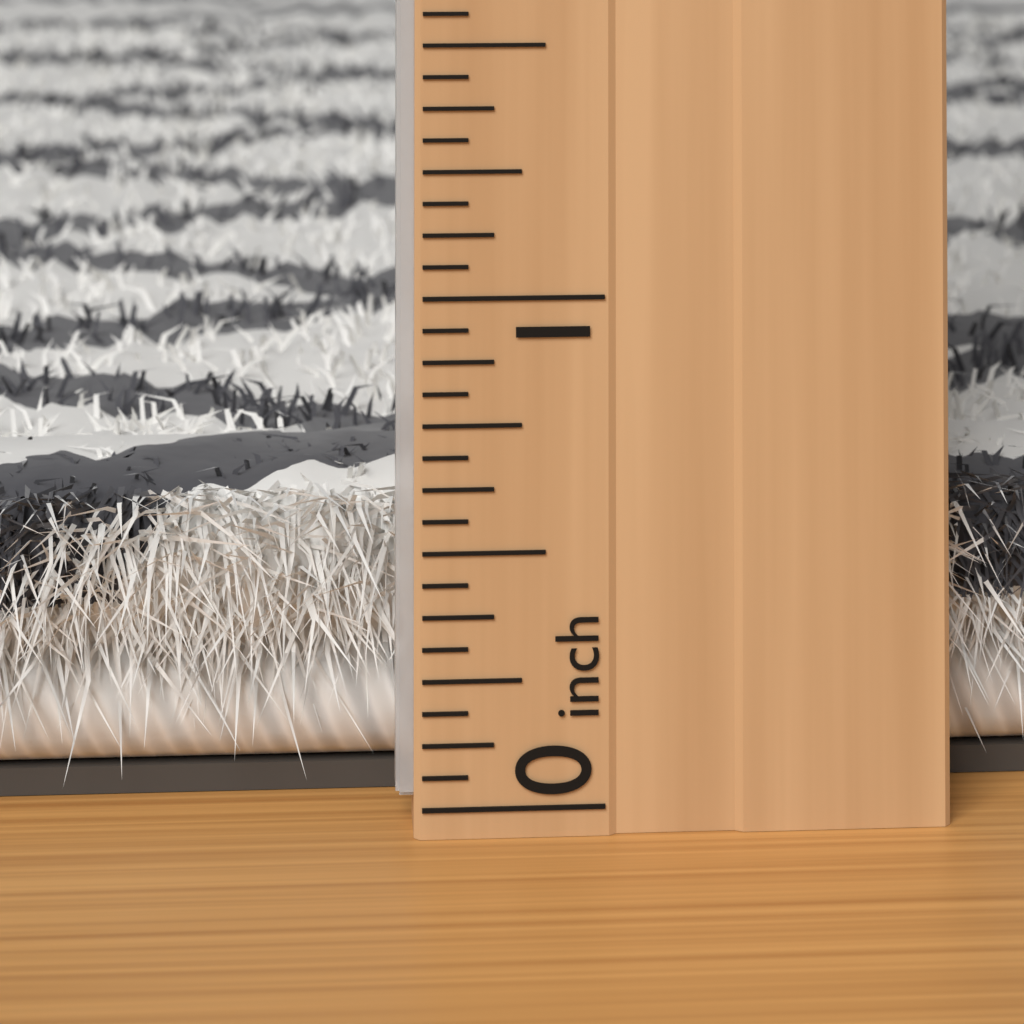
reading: 0.5625 inch
